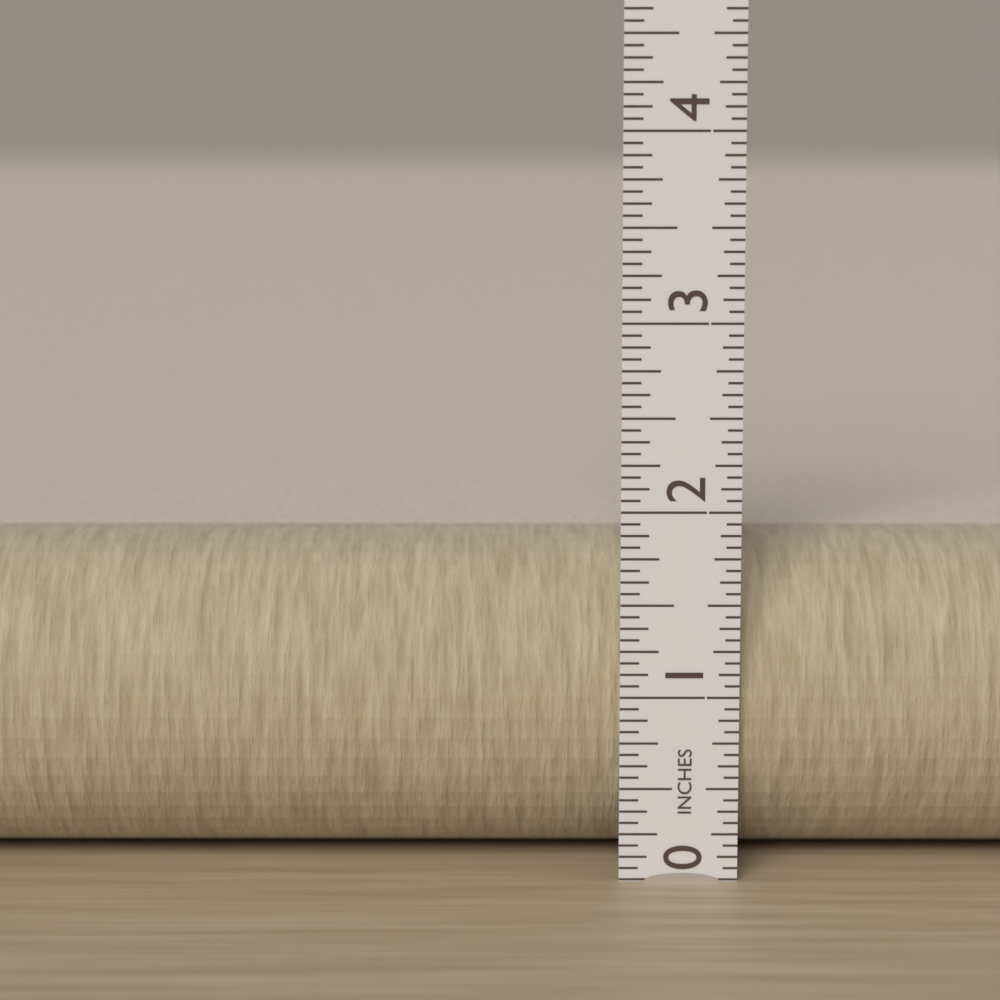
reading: 1.7500 in
